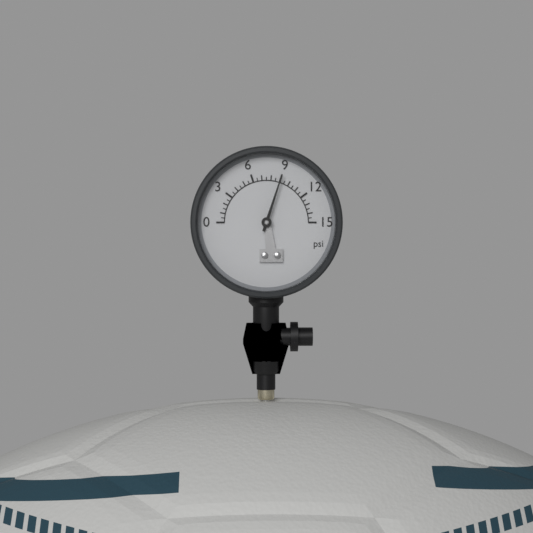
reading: 9.0 psi
